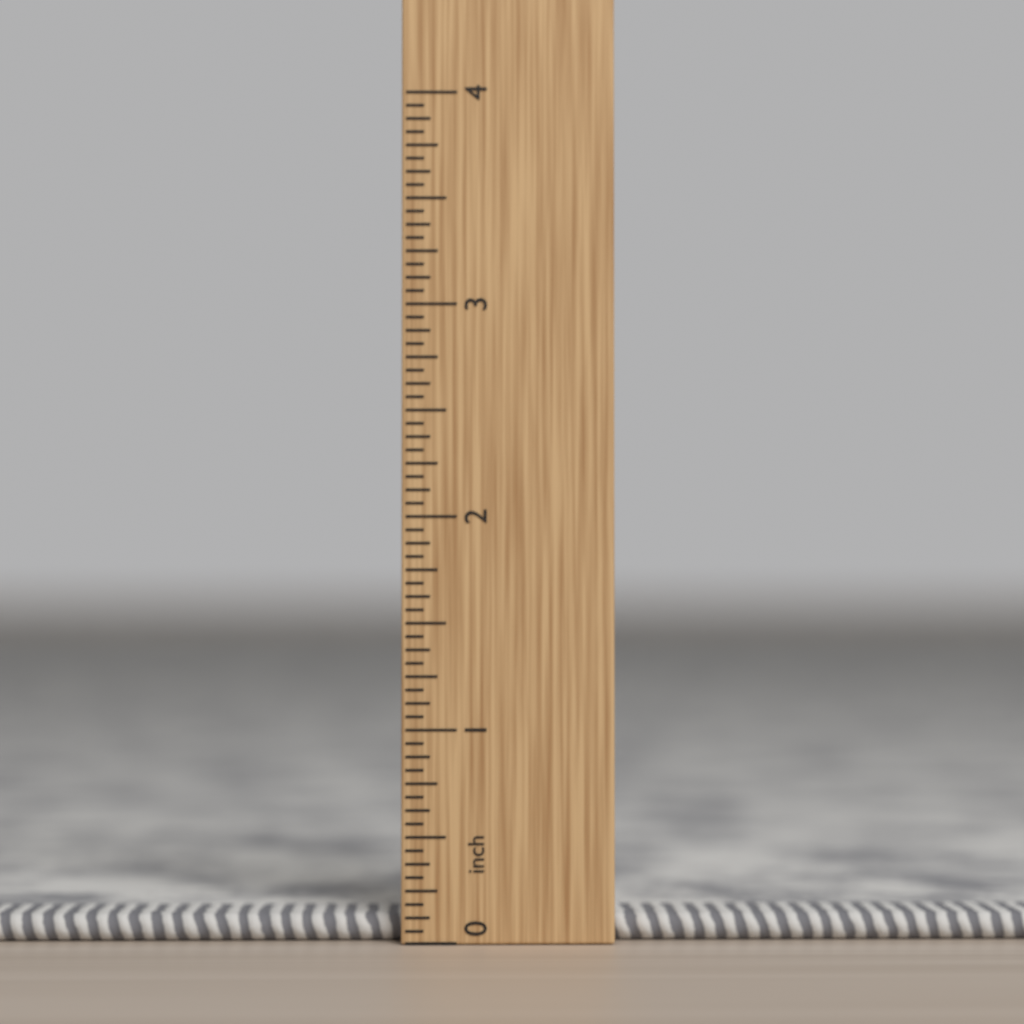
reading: 0.1250 in
